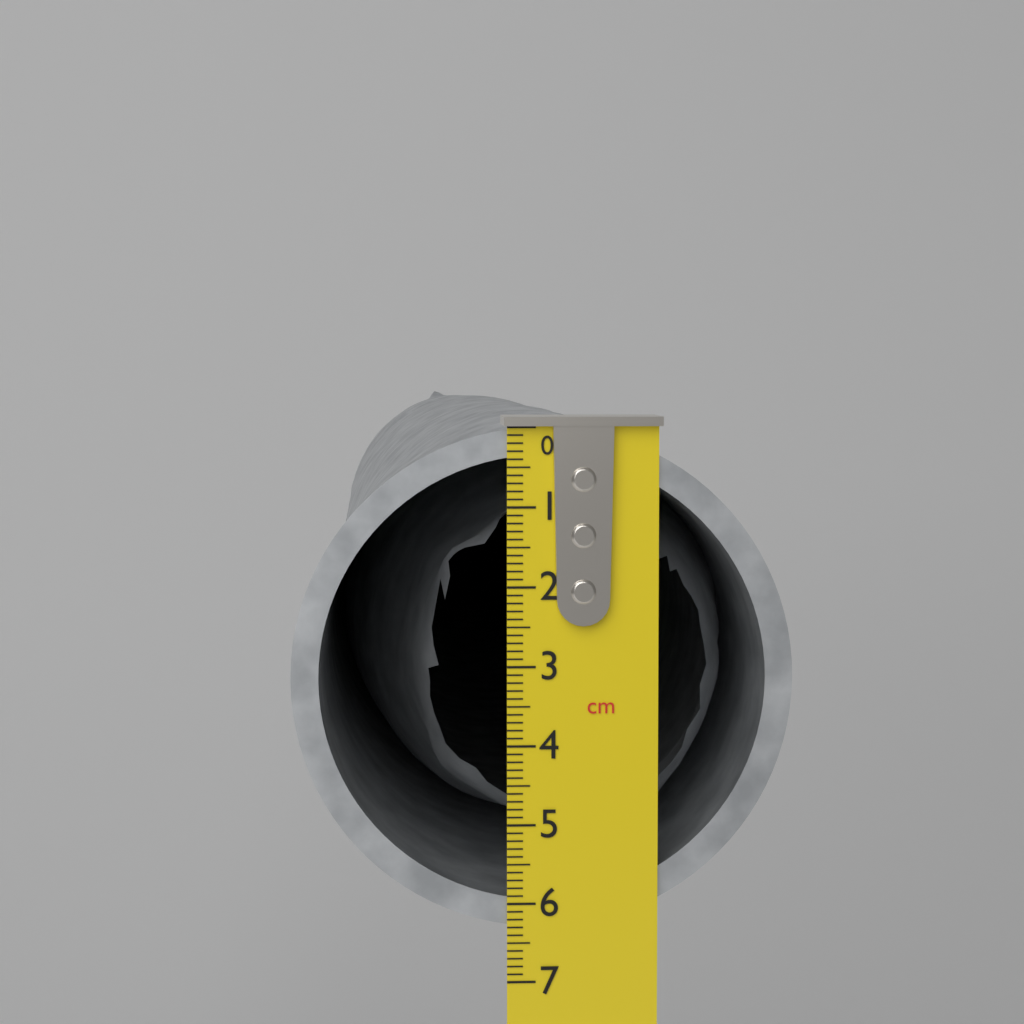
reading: 6.3 cm
